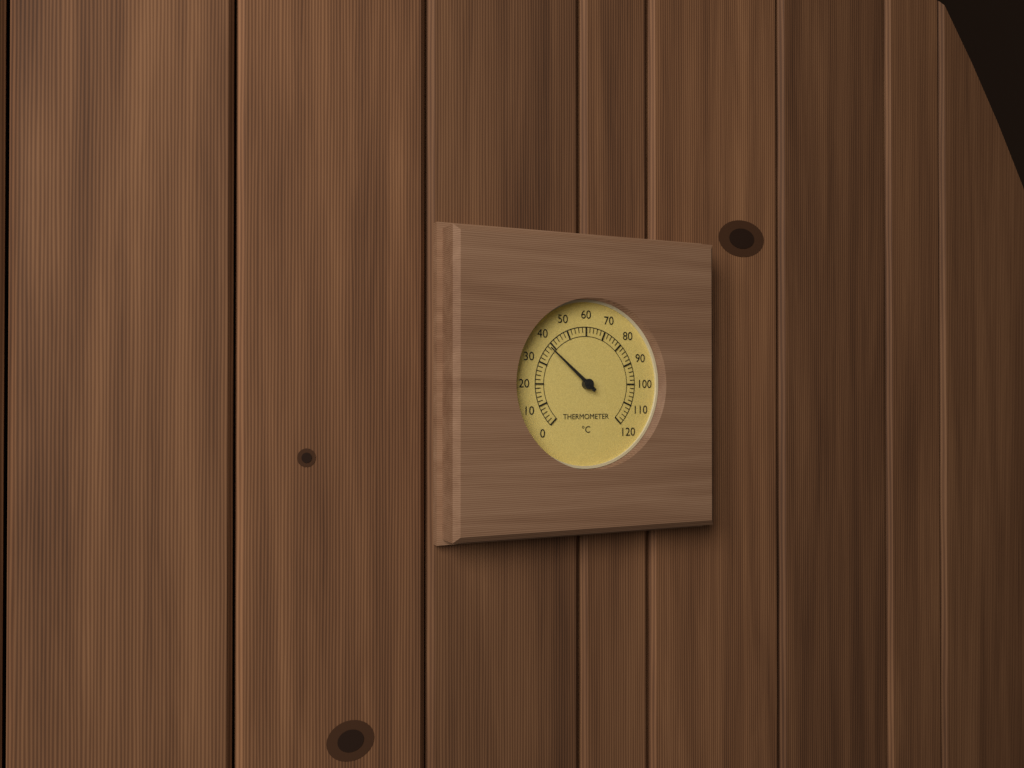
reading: 38 °C
